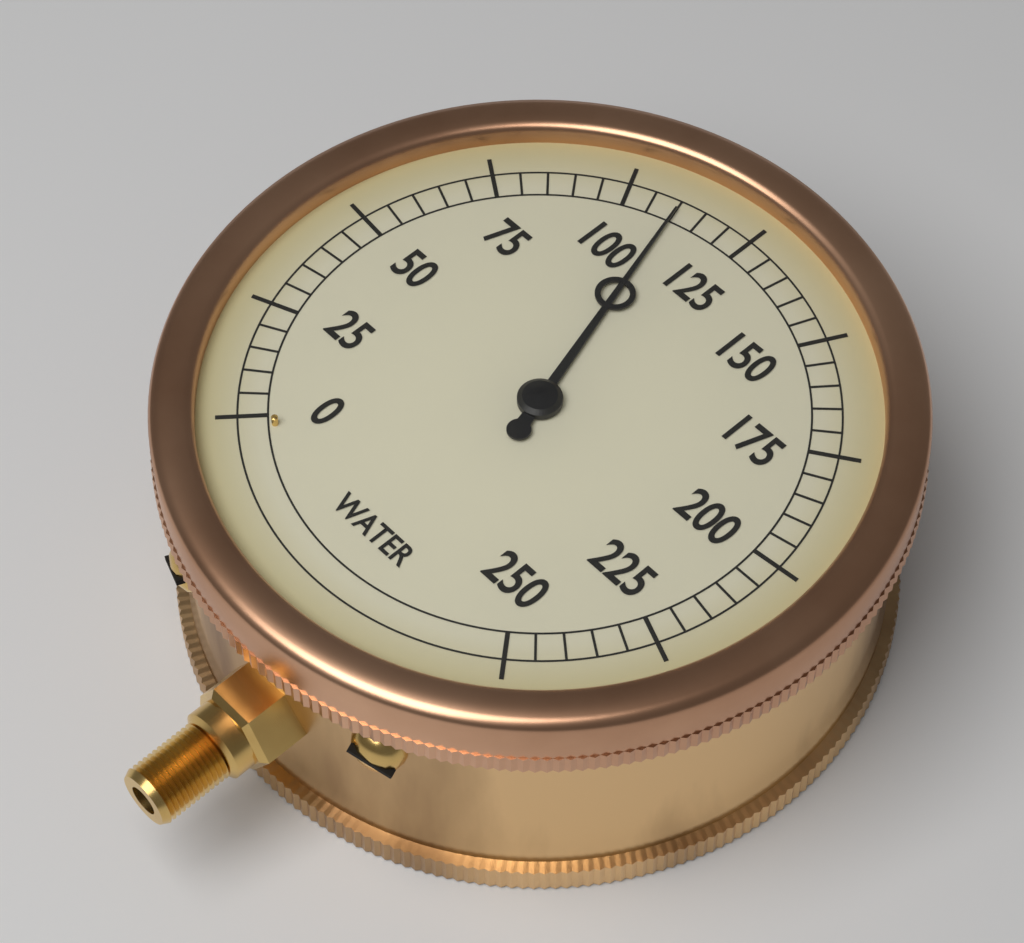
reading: 110 (no unit)
